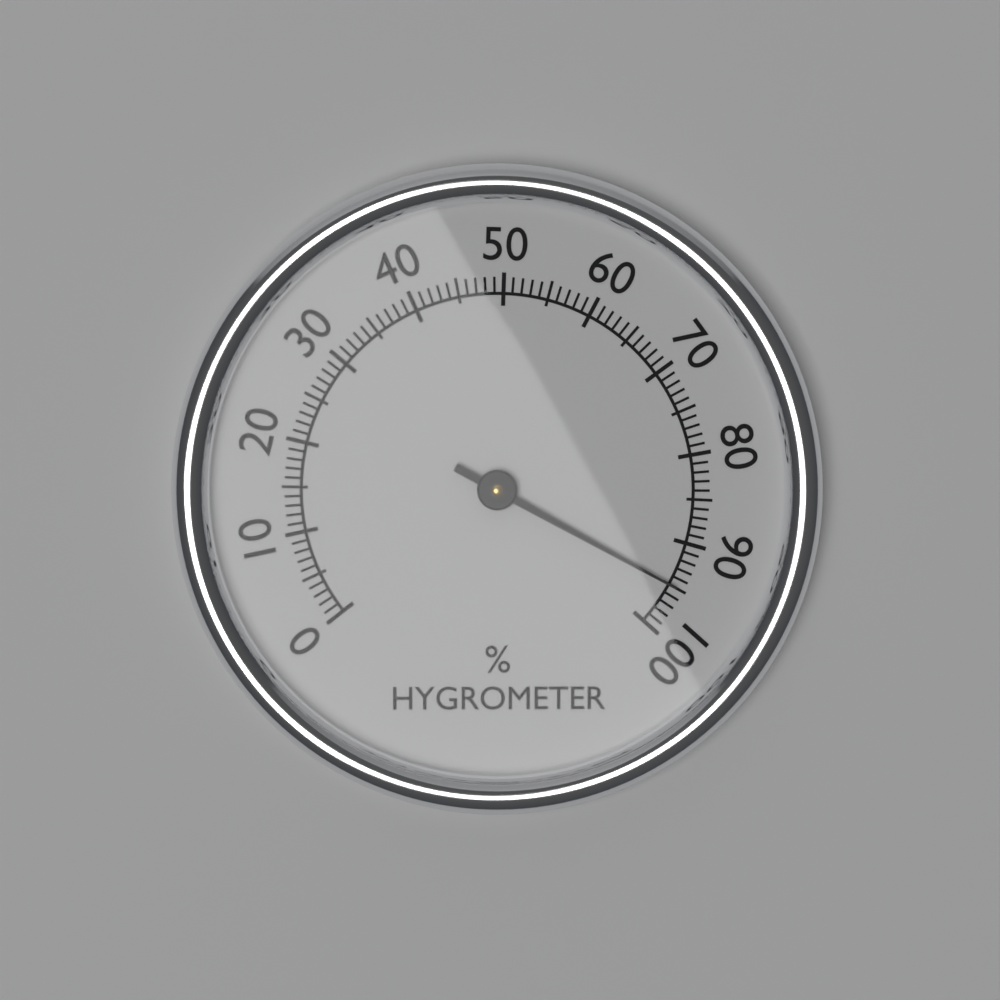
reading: 95 %
